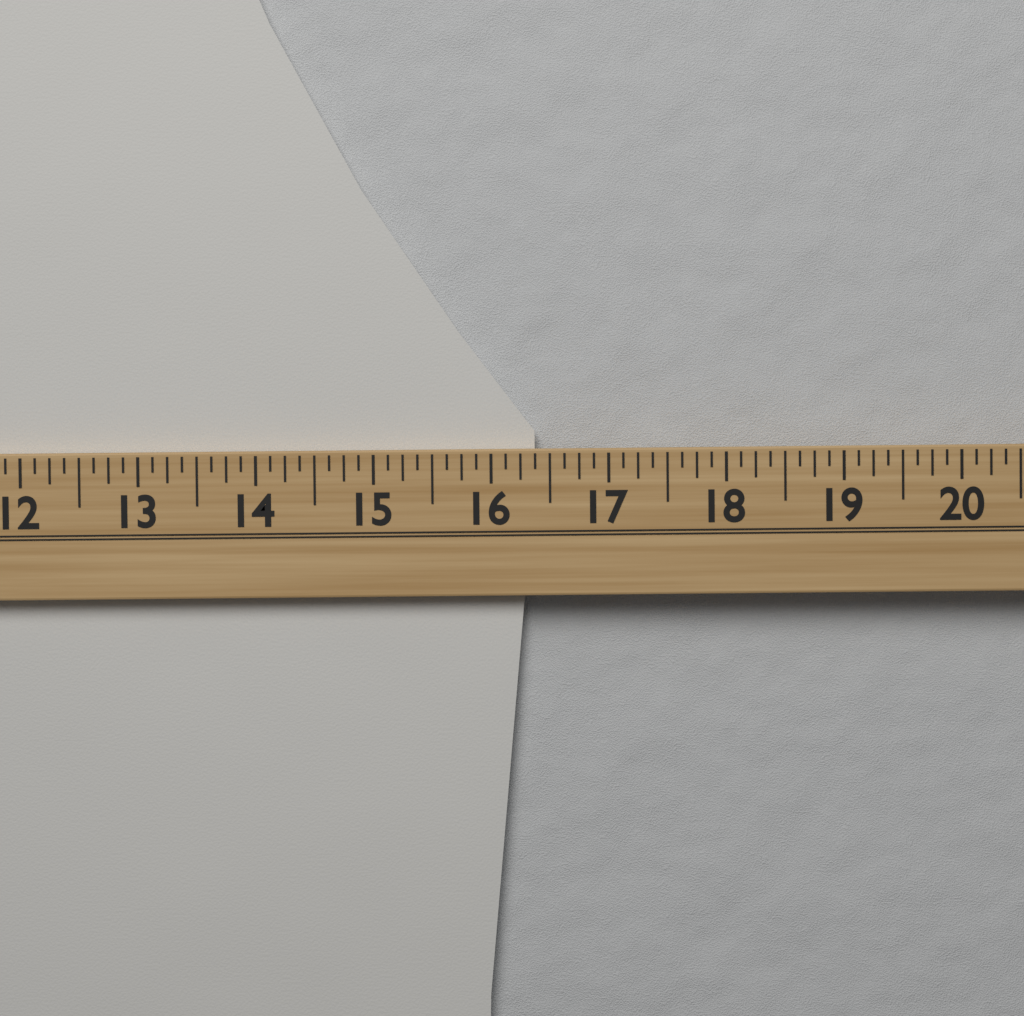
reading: 16.375 (no unit)
